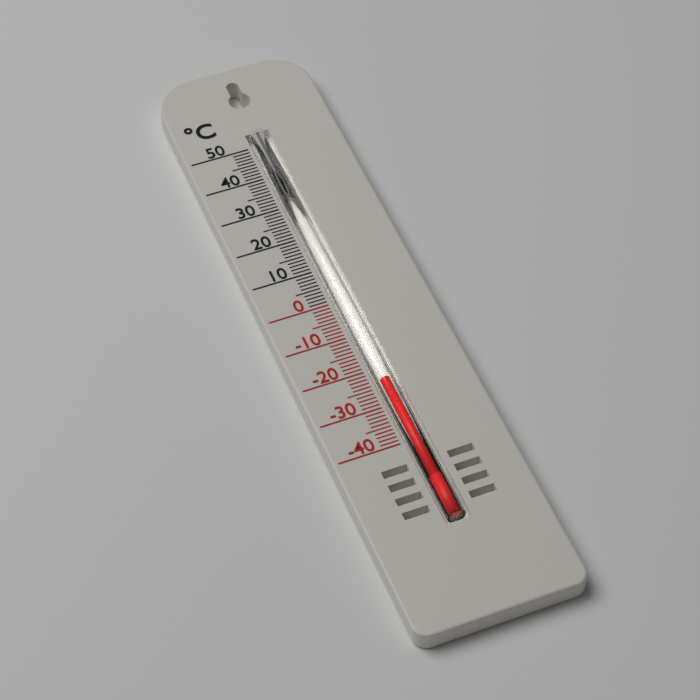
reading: -23 °C
